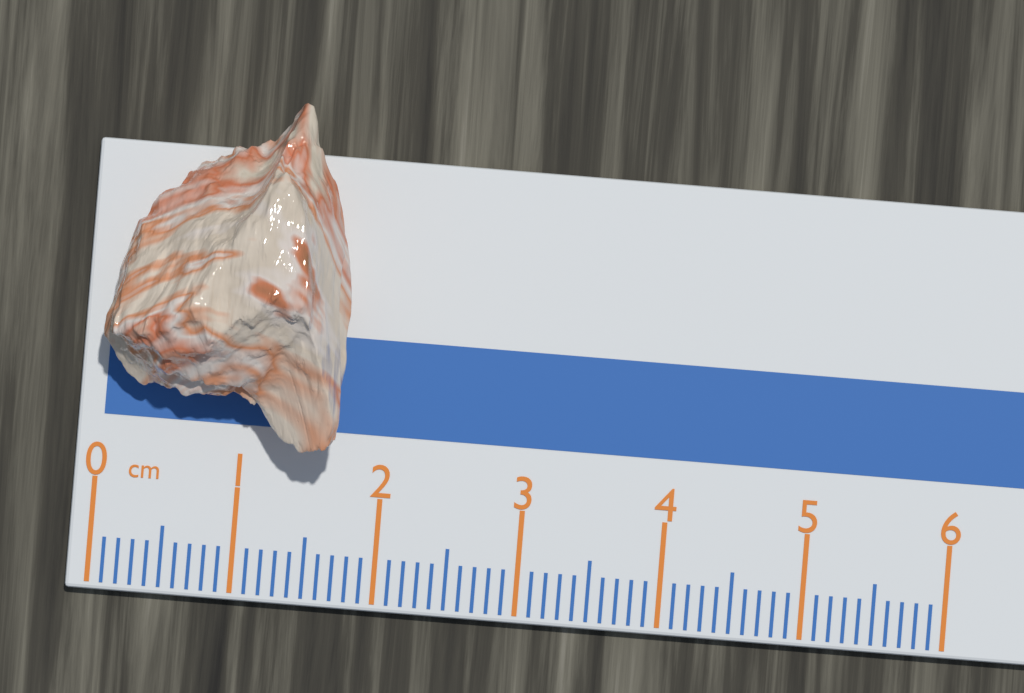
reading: 1.7 cm
